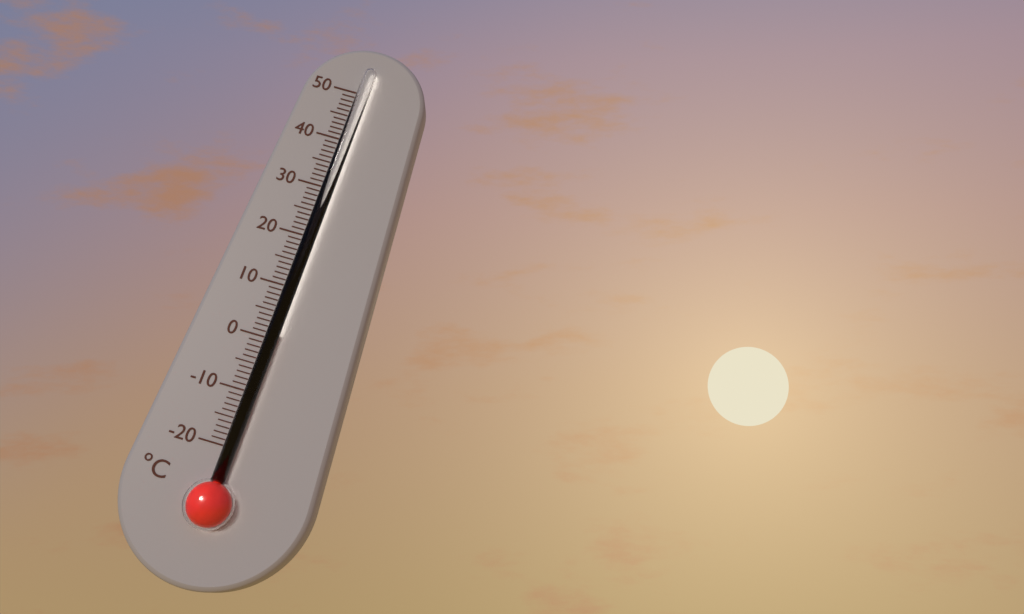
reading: 1 °C
